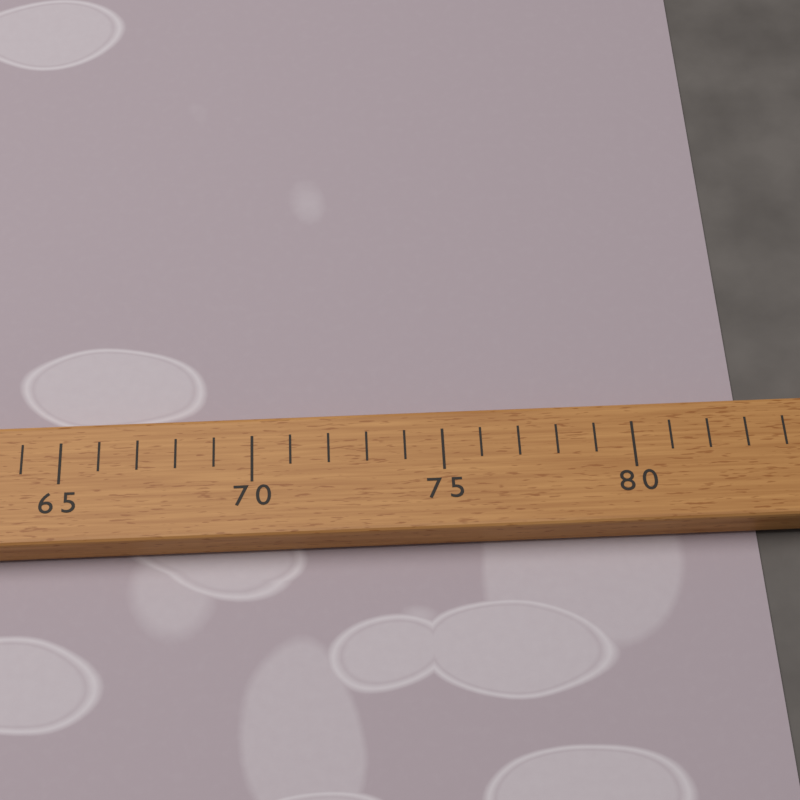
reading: 83 (no unit)
